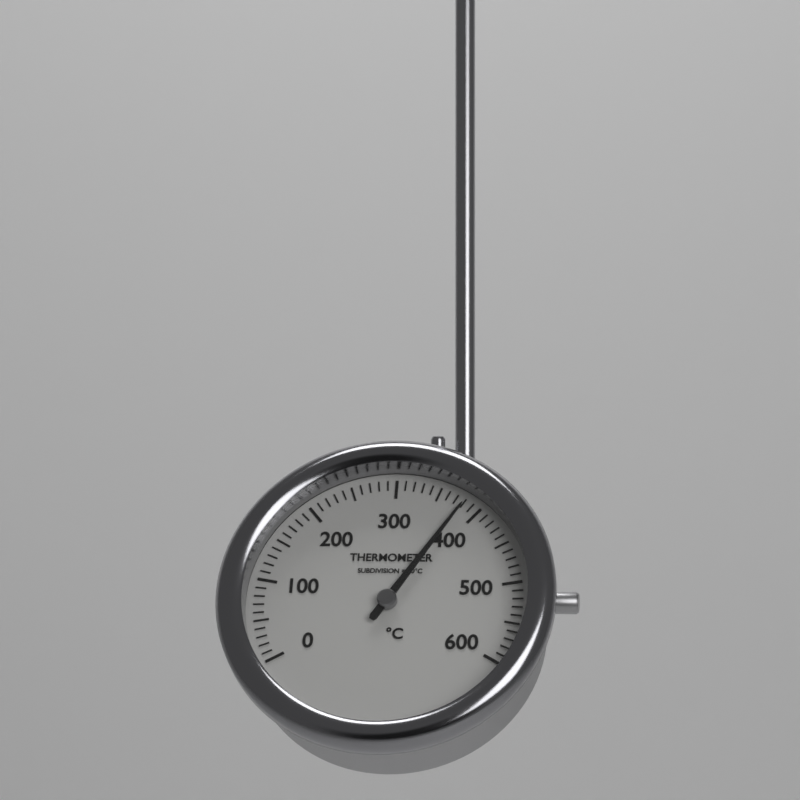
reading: 380 °C
